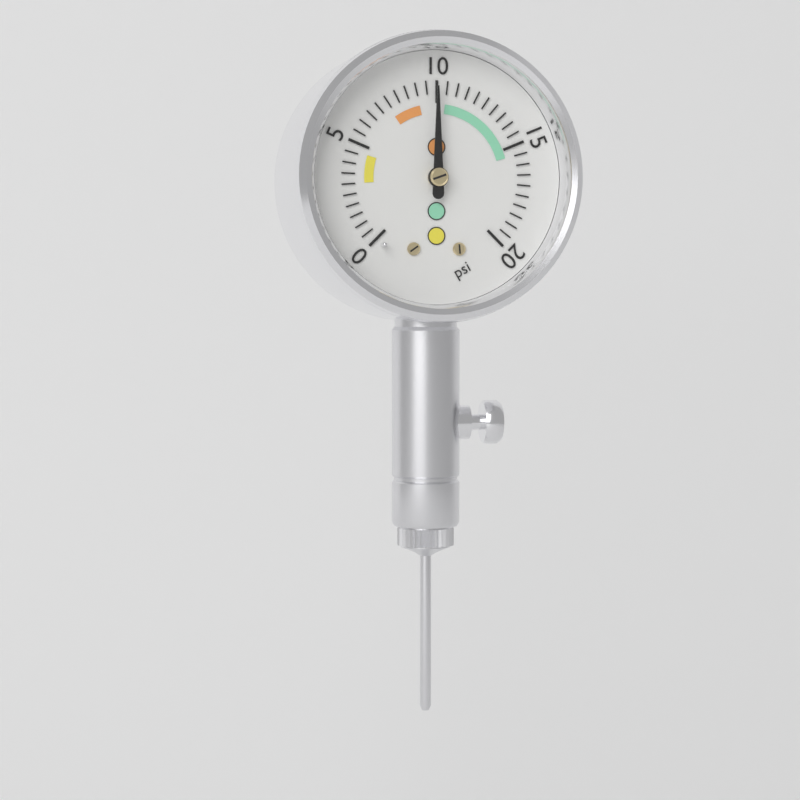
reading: 10.0 psi
